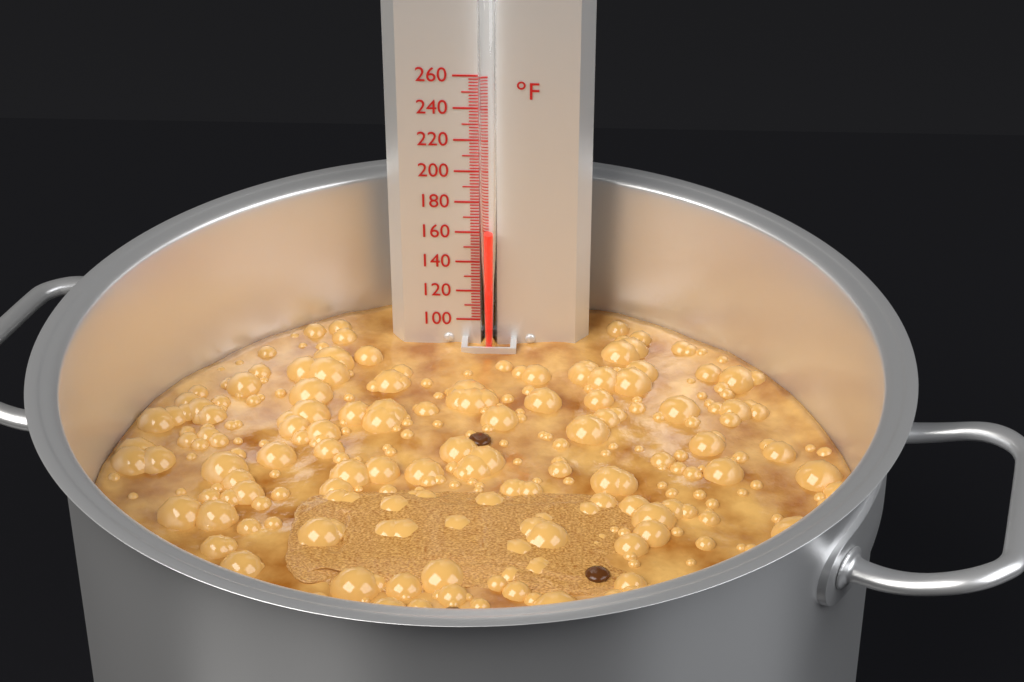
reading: 162 °F
